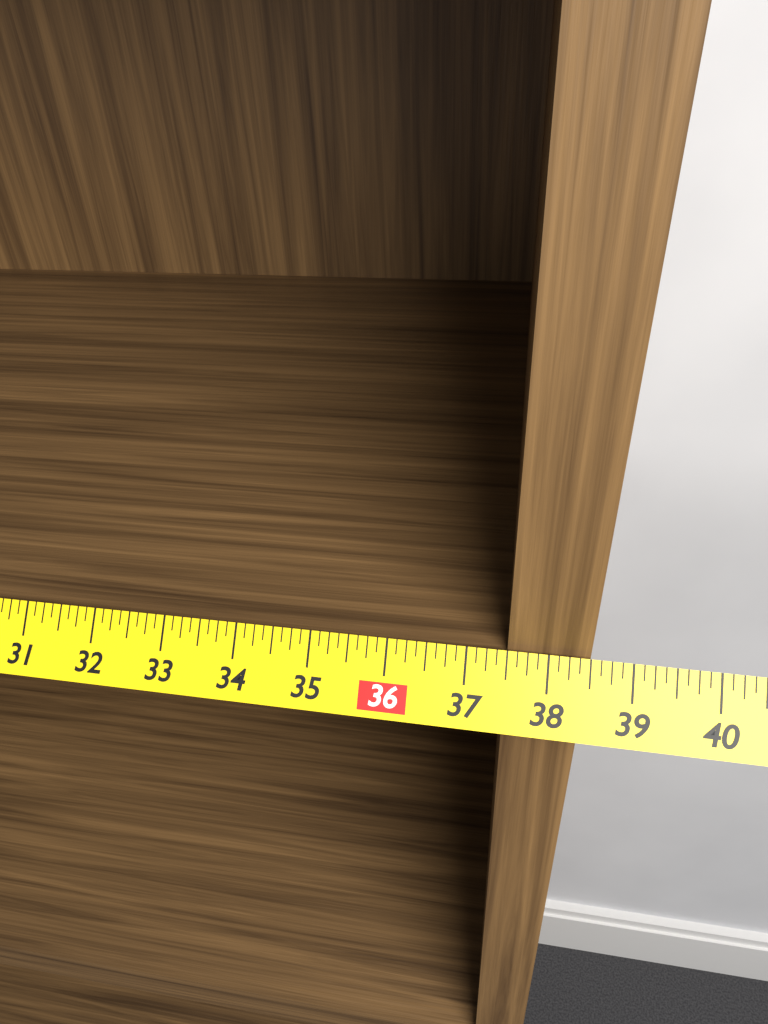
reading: 38.500 in
